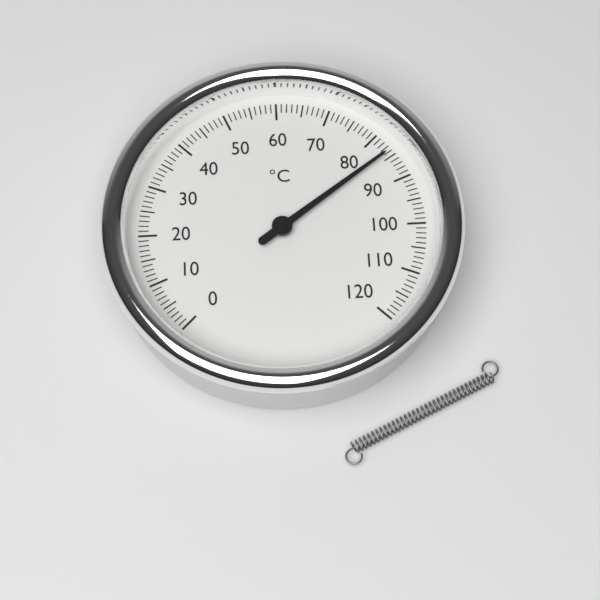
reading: 84 °C
